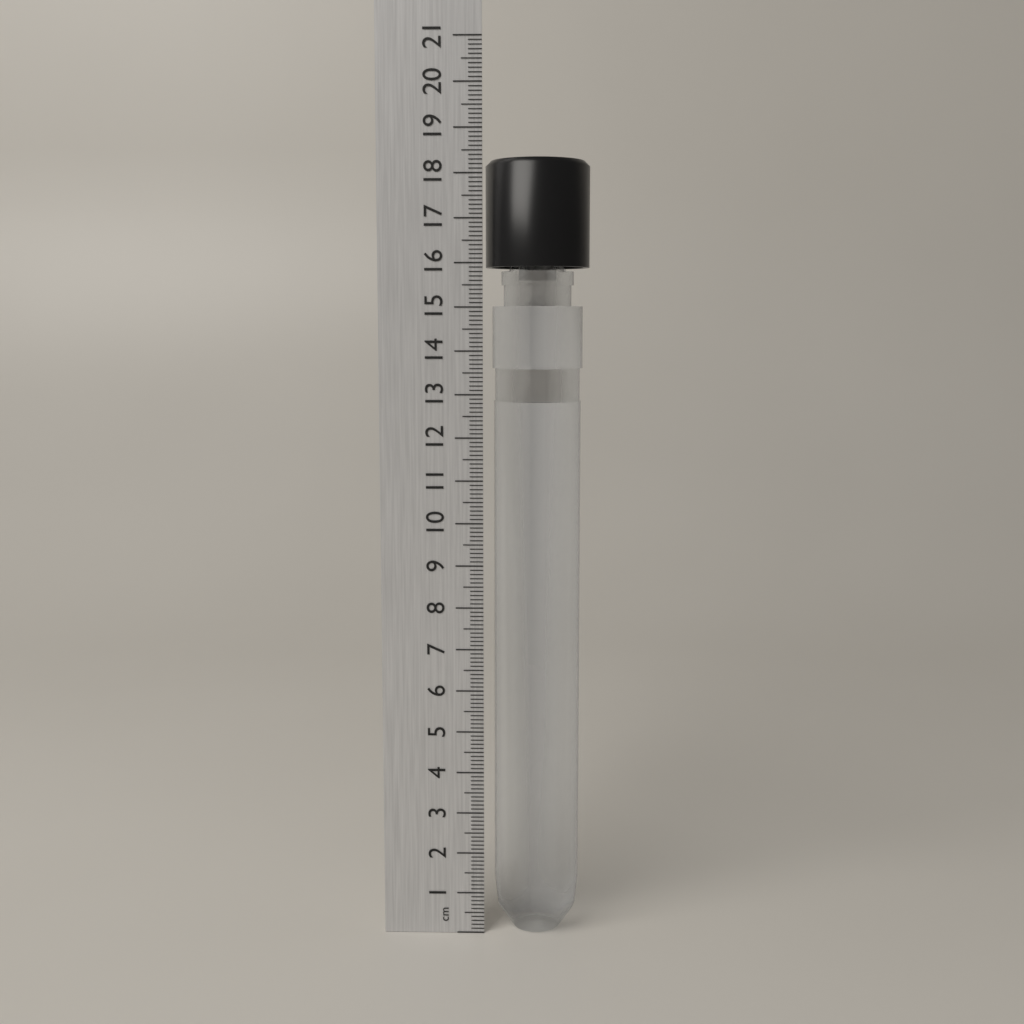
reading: 18.3 cm
